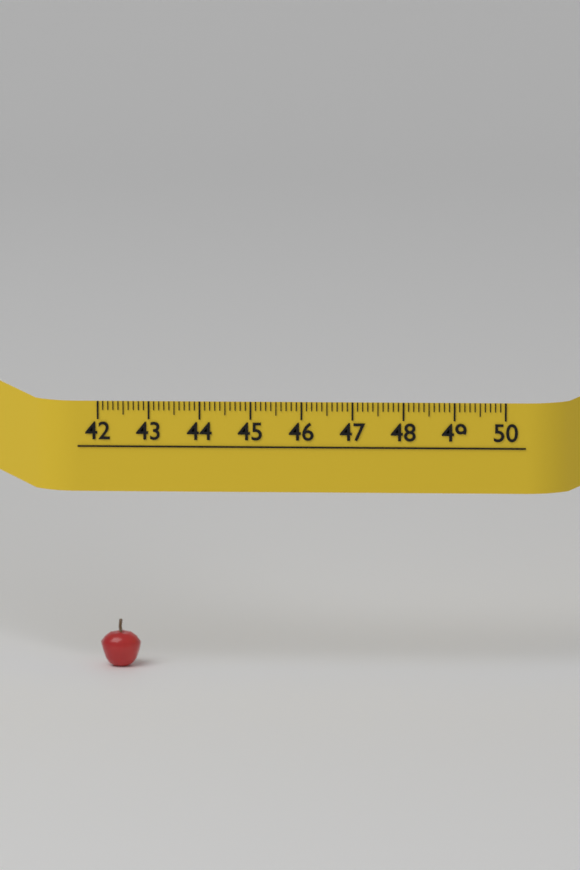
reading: 42.8 (no unit)
